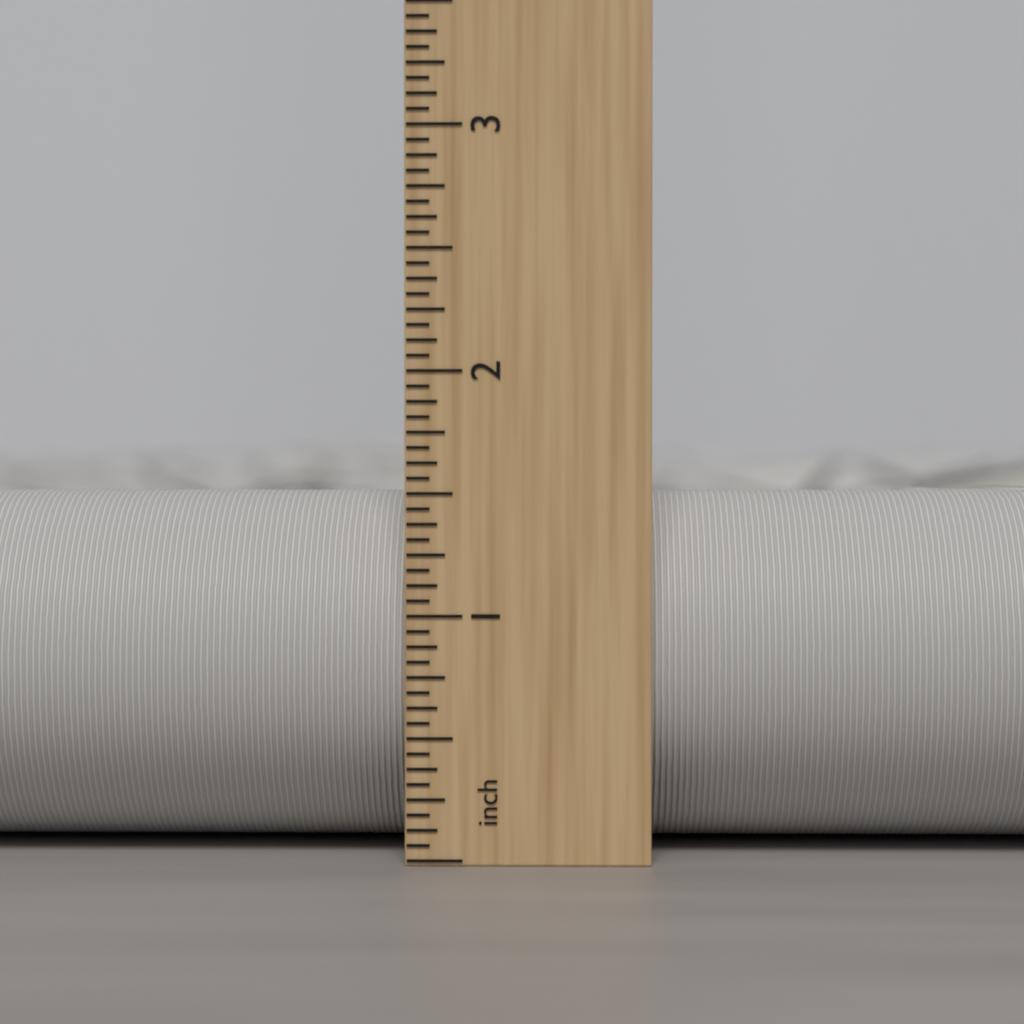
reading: 1.5000 inch
